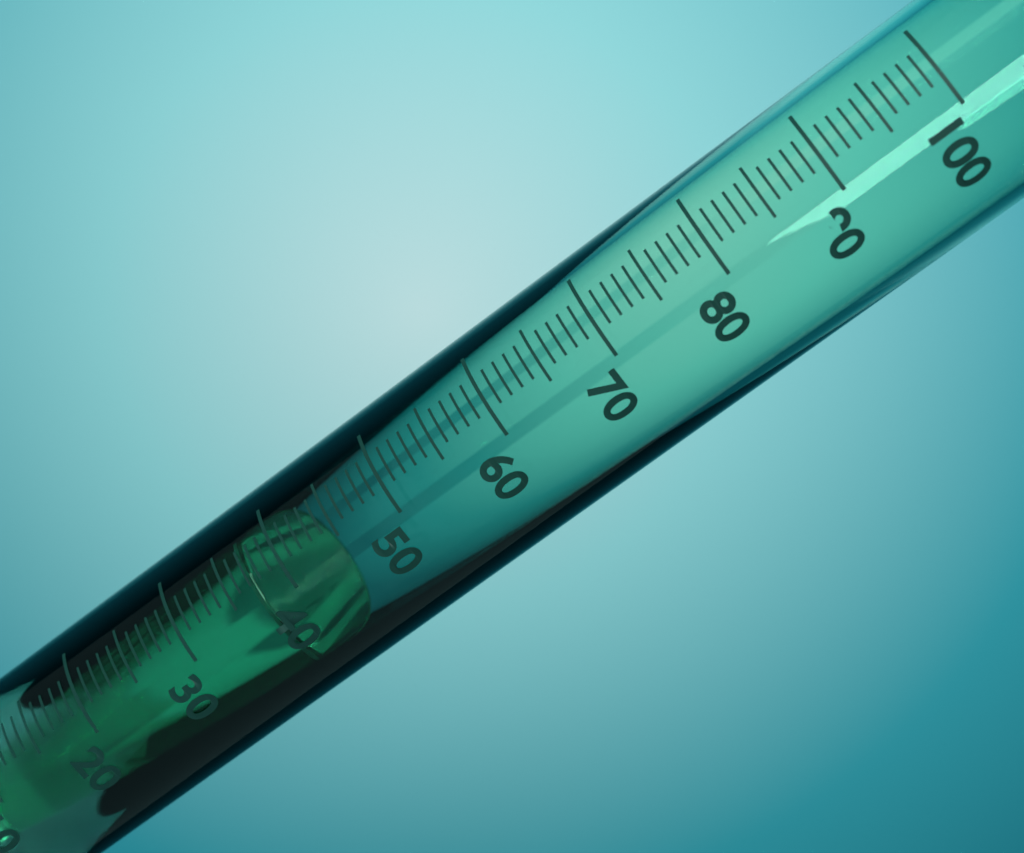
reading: 37 ml
